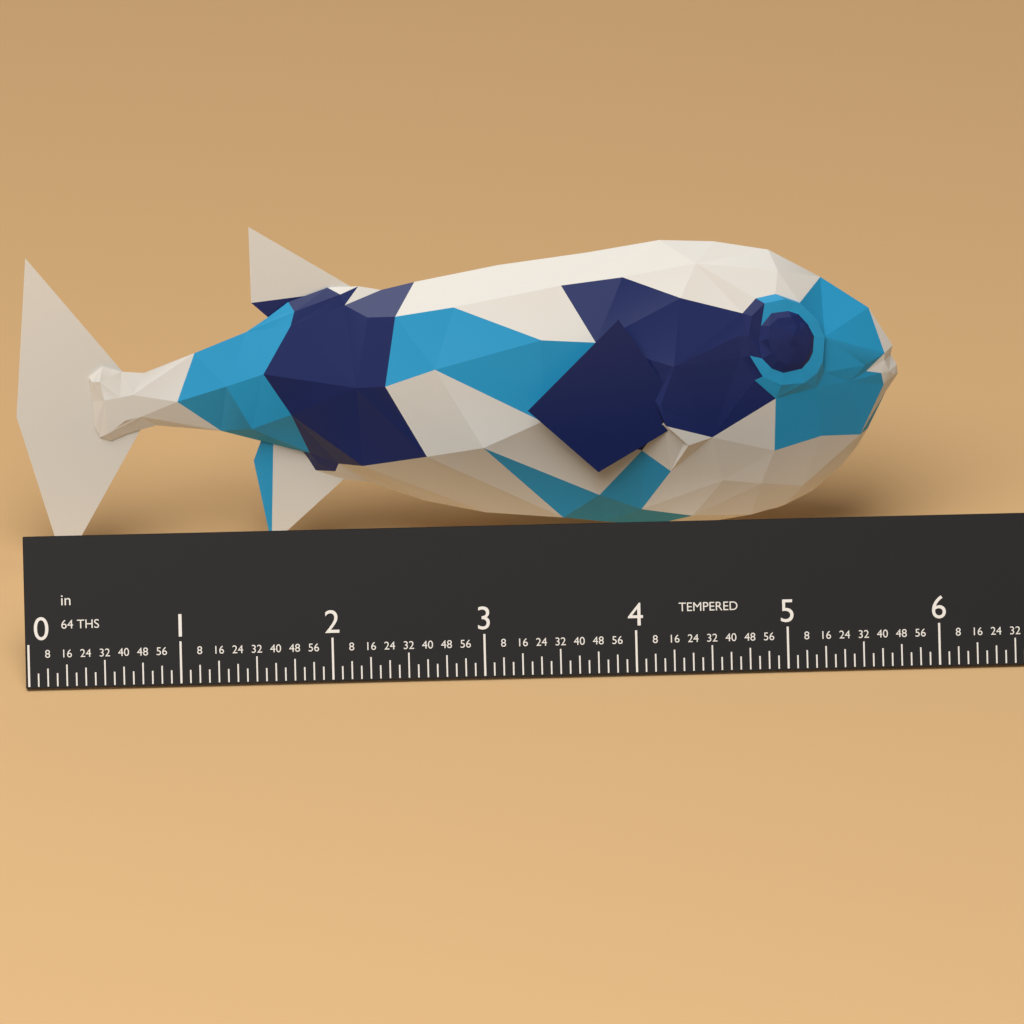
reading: 5.8750 in
